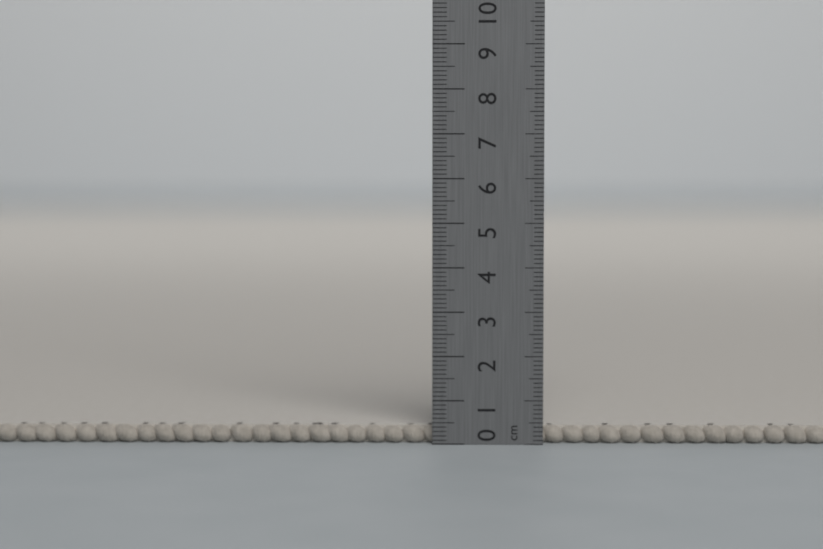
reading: 0.4 cm
